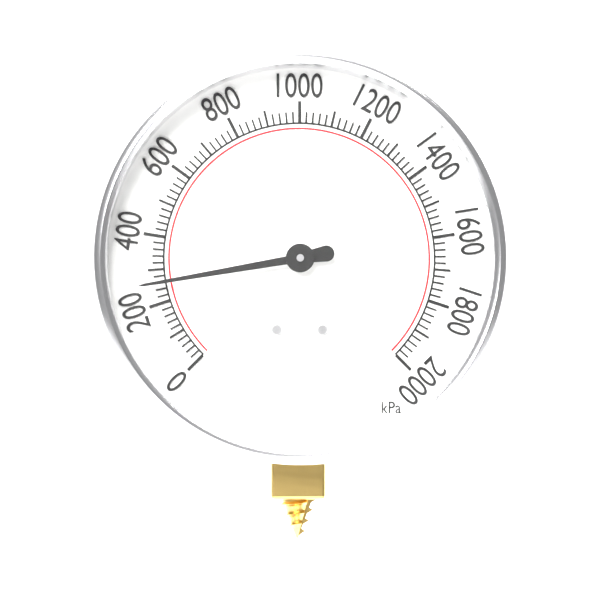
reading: 260 kPa
